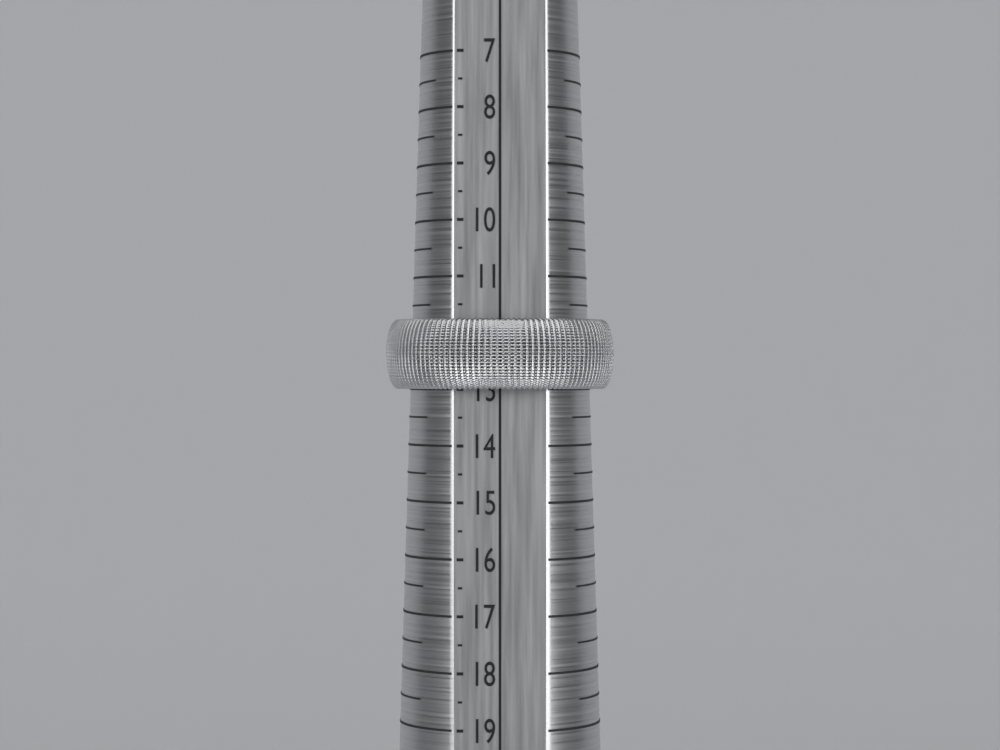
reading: 13.0 (no unit)
